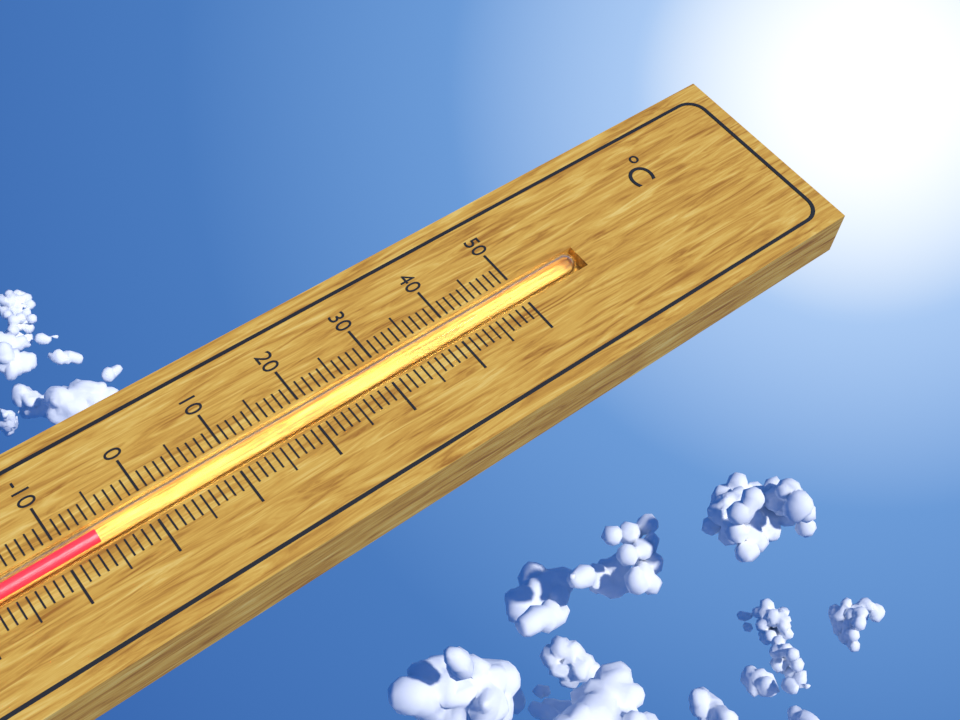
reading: -6 °C
